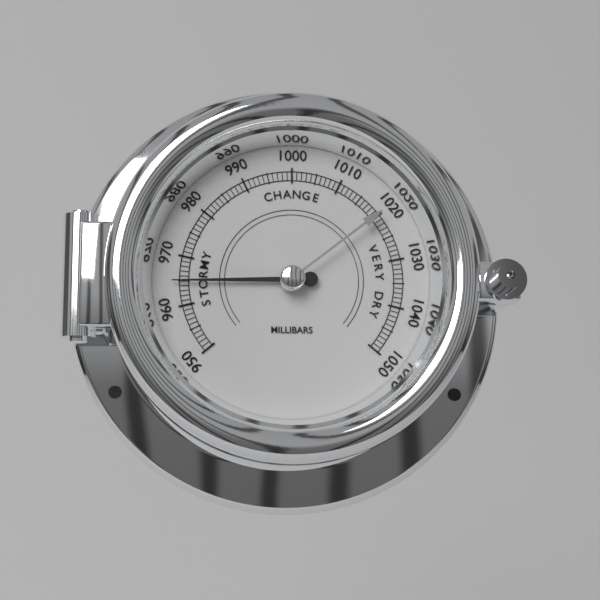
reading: 965 mbar
